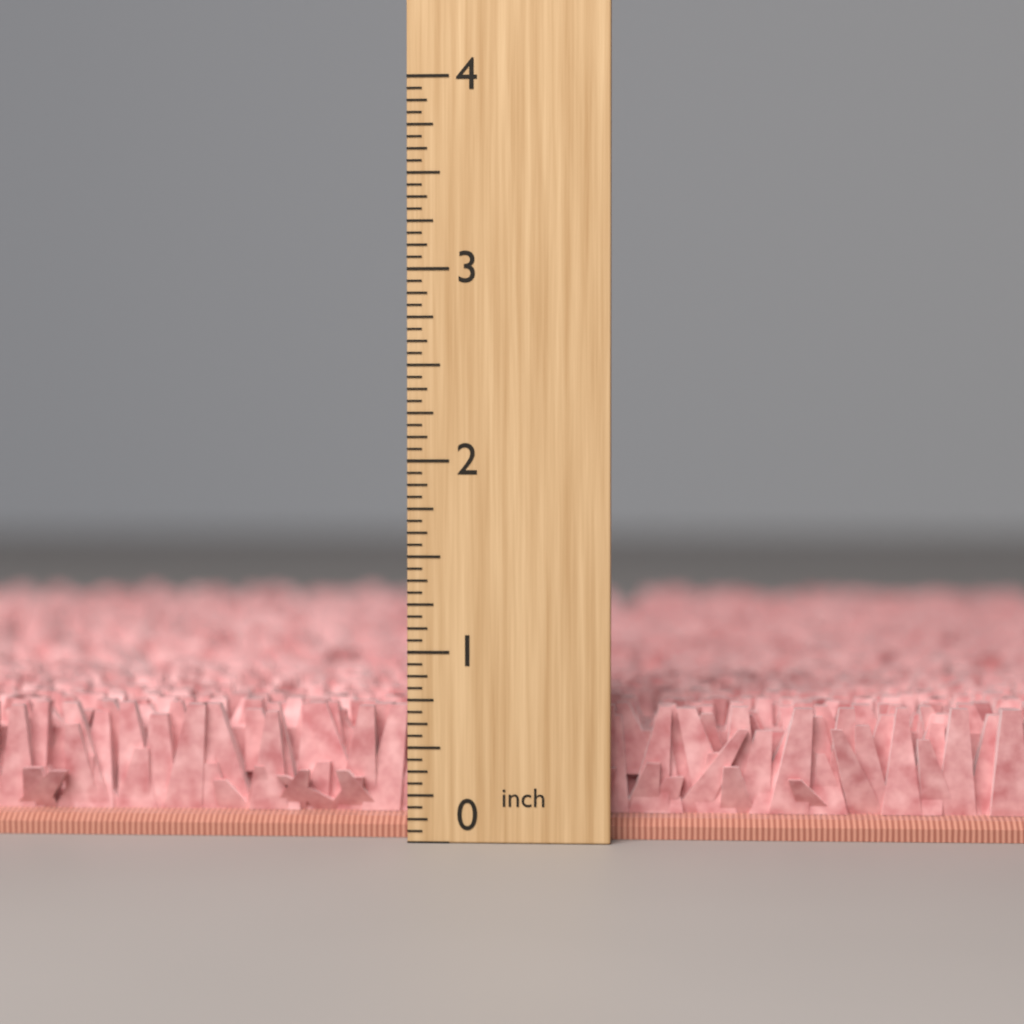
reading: 0.6875 inch
